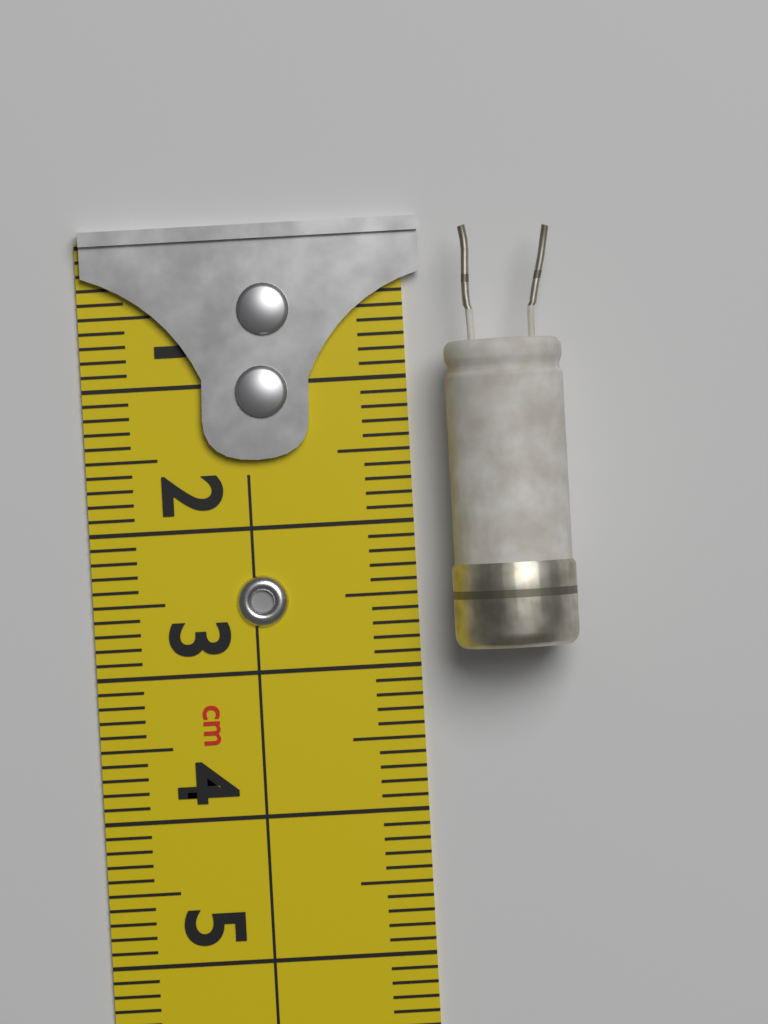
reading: 2.9 cm
